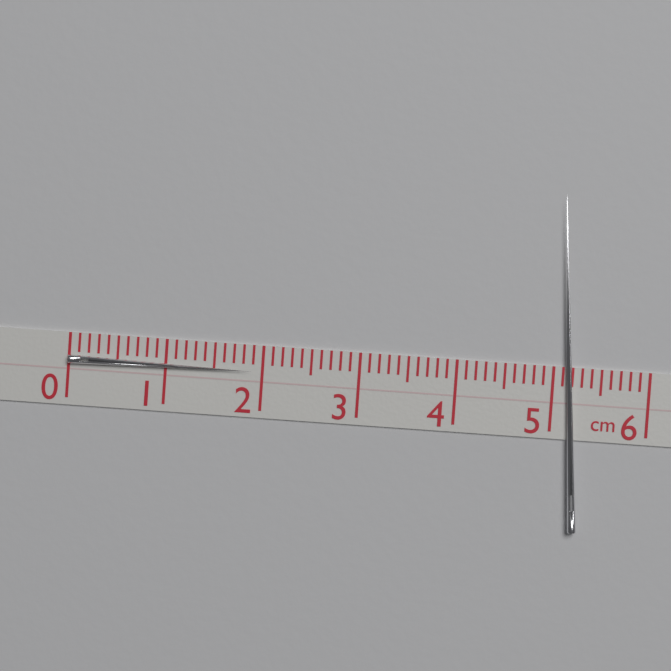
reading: 1.9 cm
